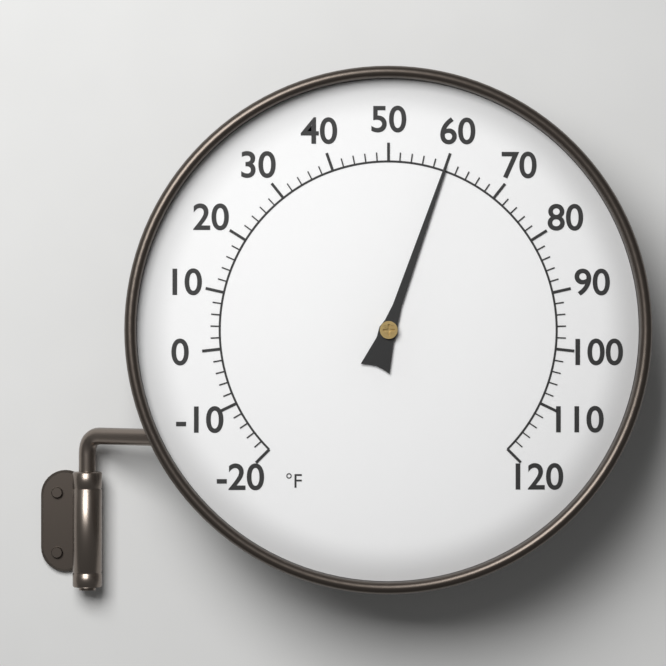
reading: 60 °F
